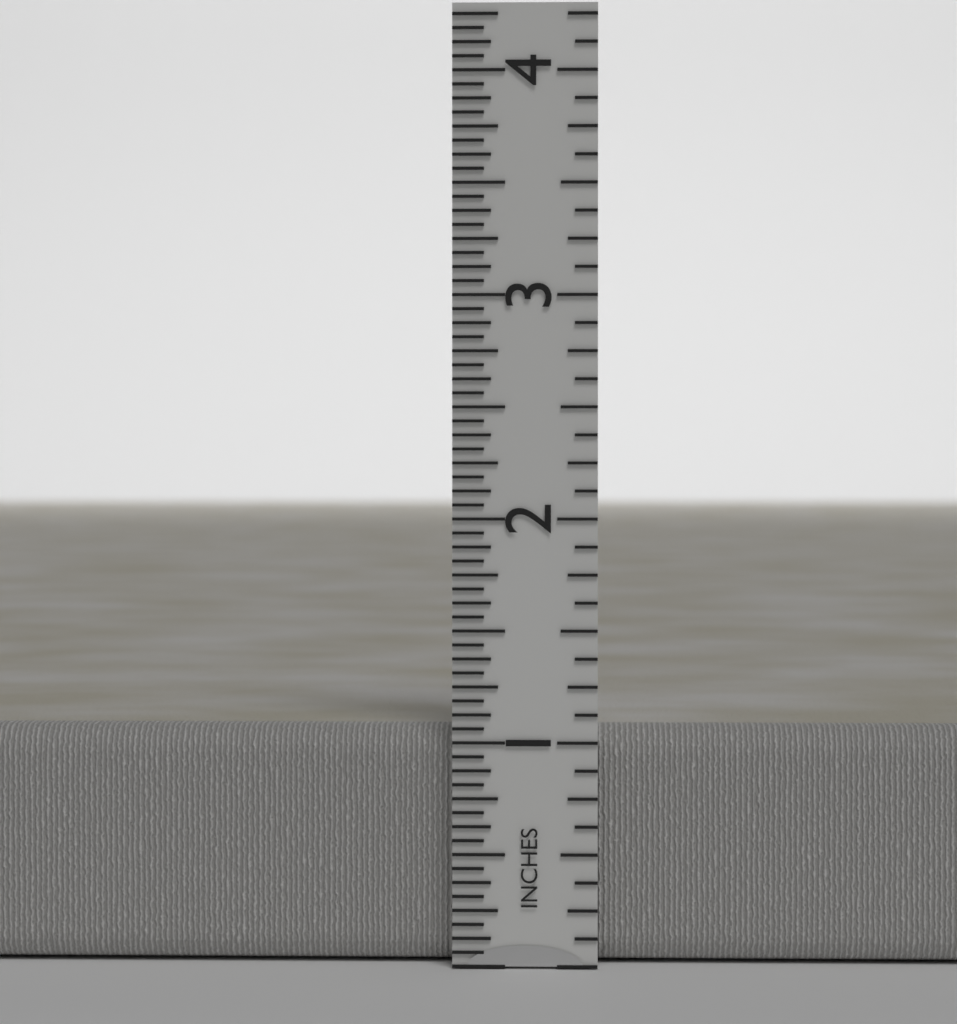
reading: 1.0625 in
